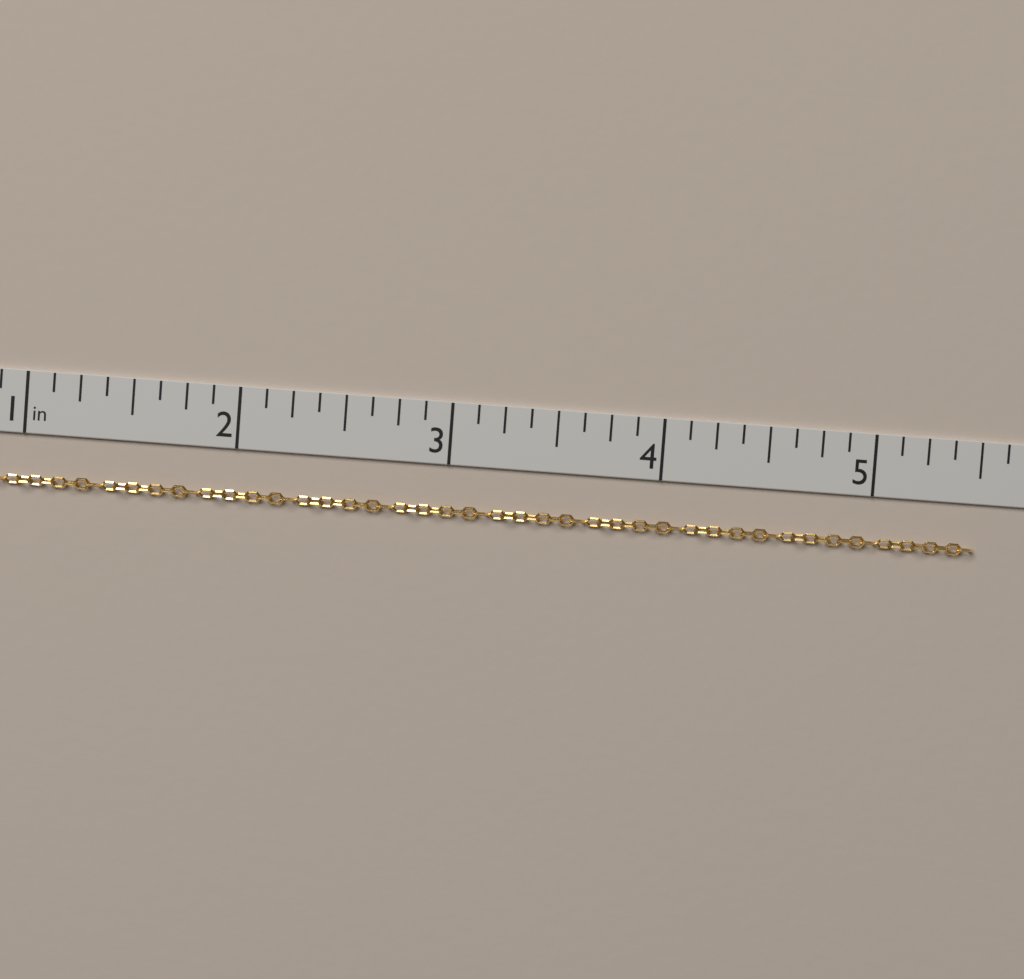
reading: 5.500 in
